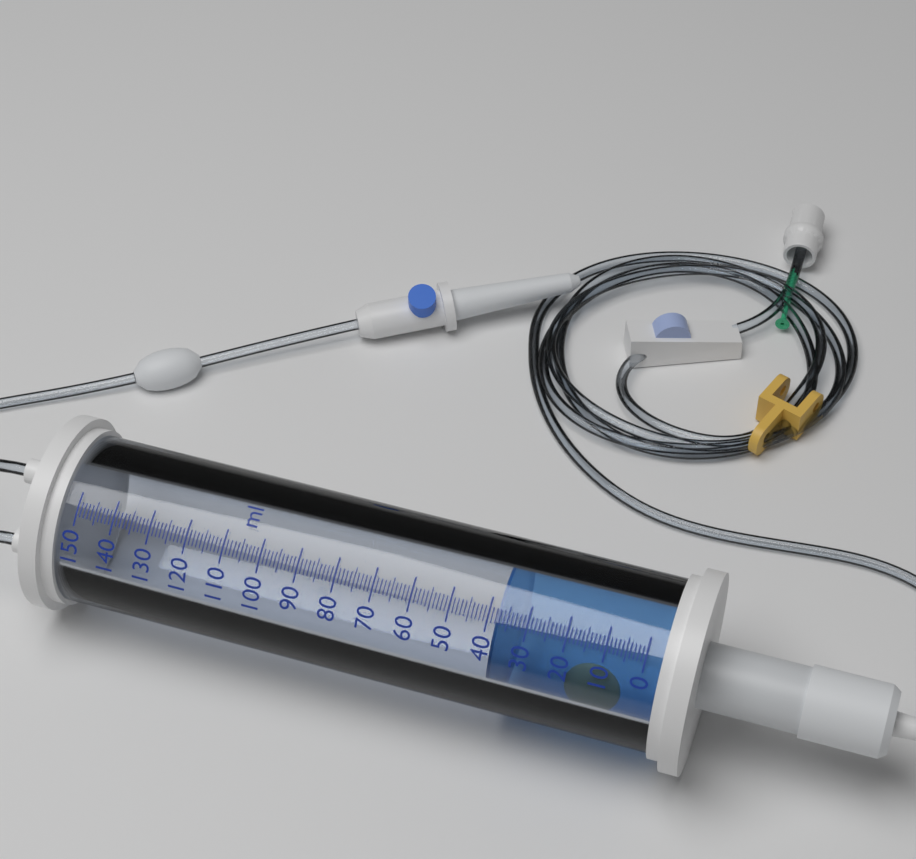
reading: 38 ml
